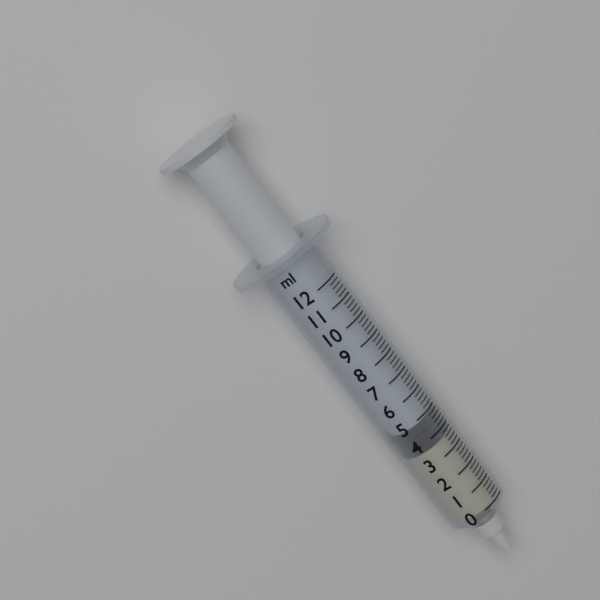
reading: 3.6 ml
